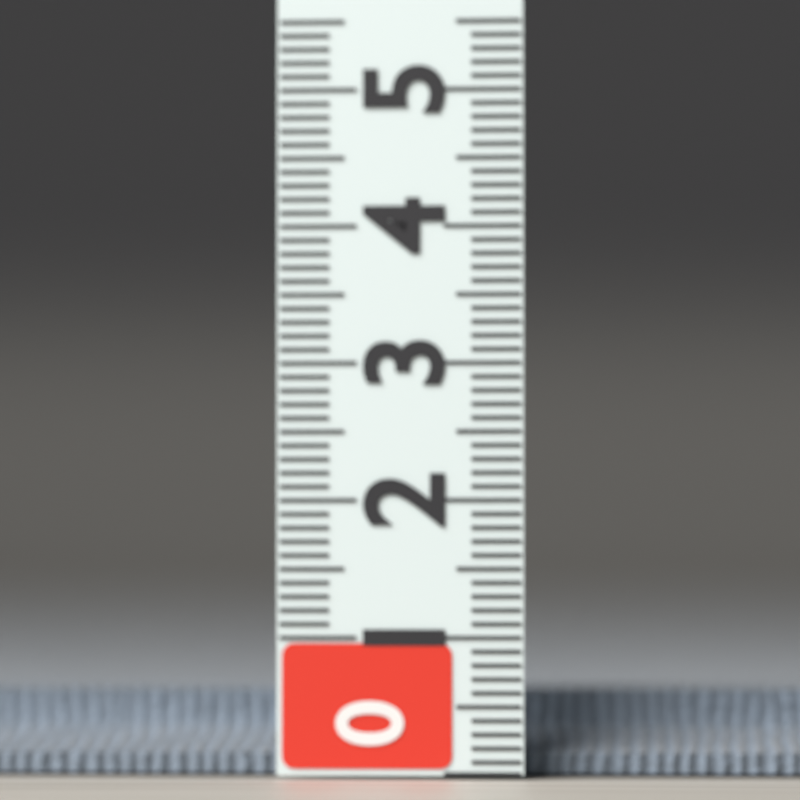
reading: 0.6 (no unit)
